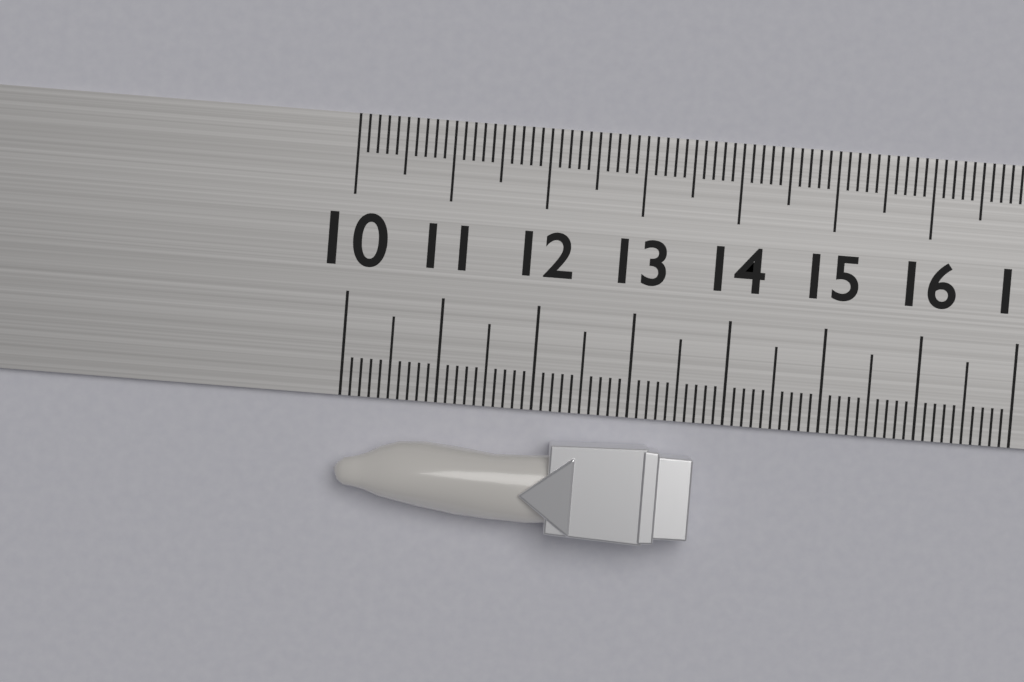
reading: 13.7 (no unit)
